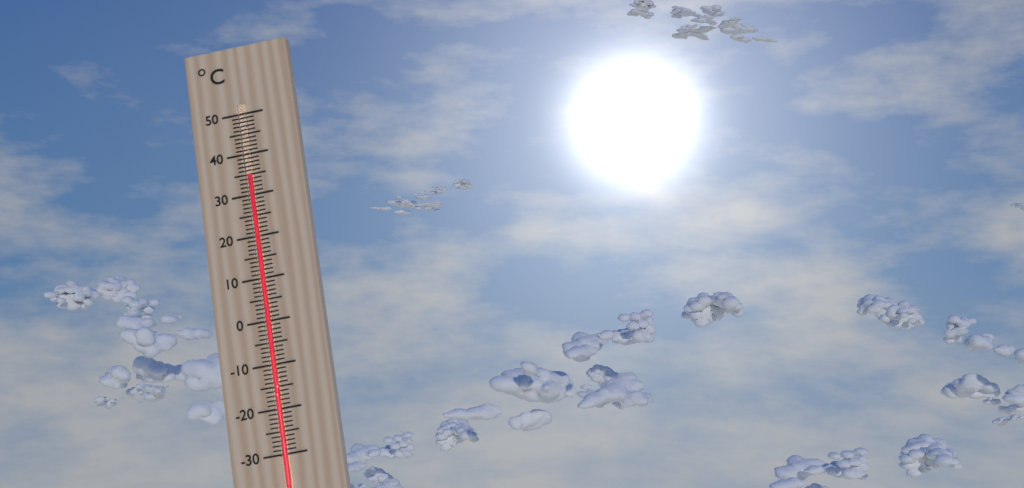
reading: 35 °C
